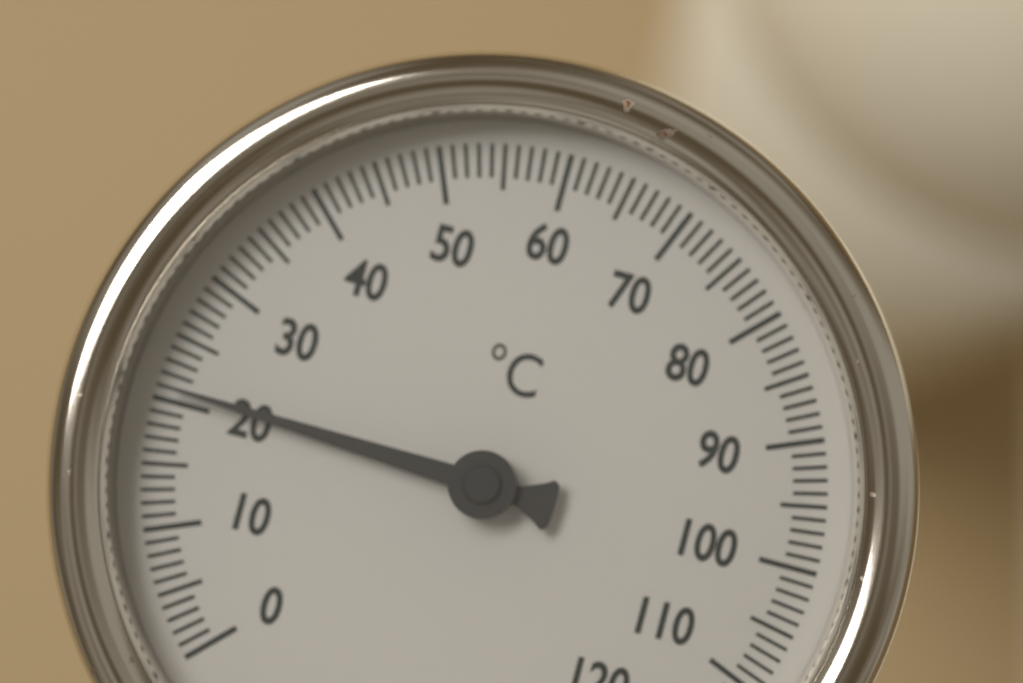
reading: 21 °C
